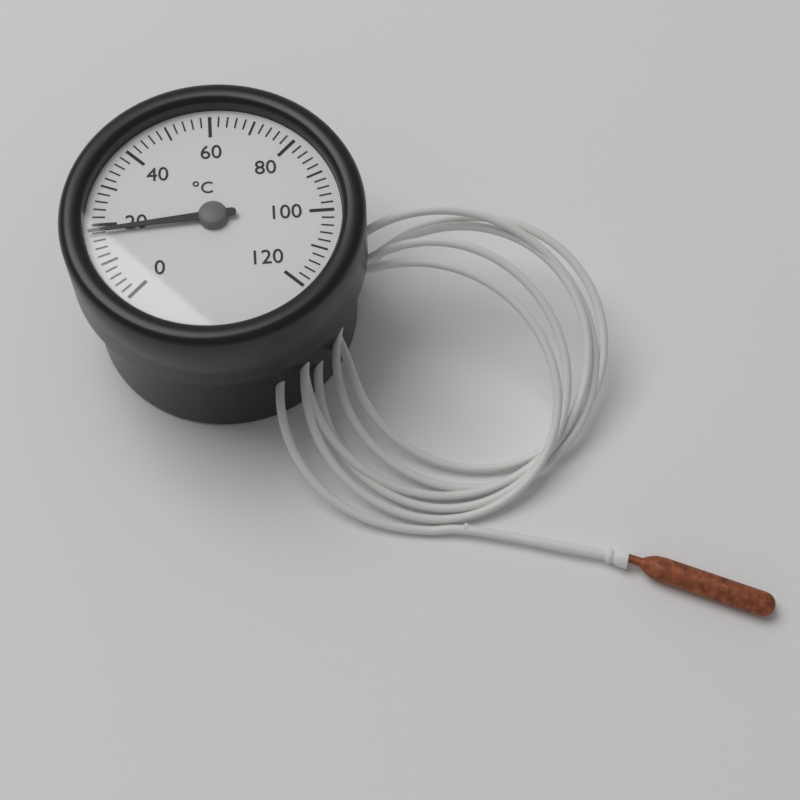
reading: 18 °C
